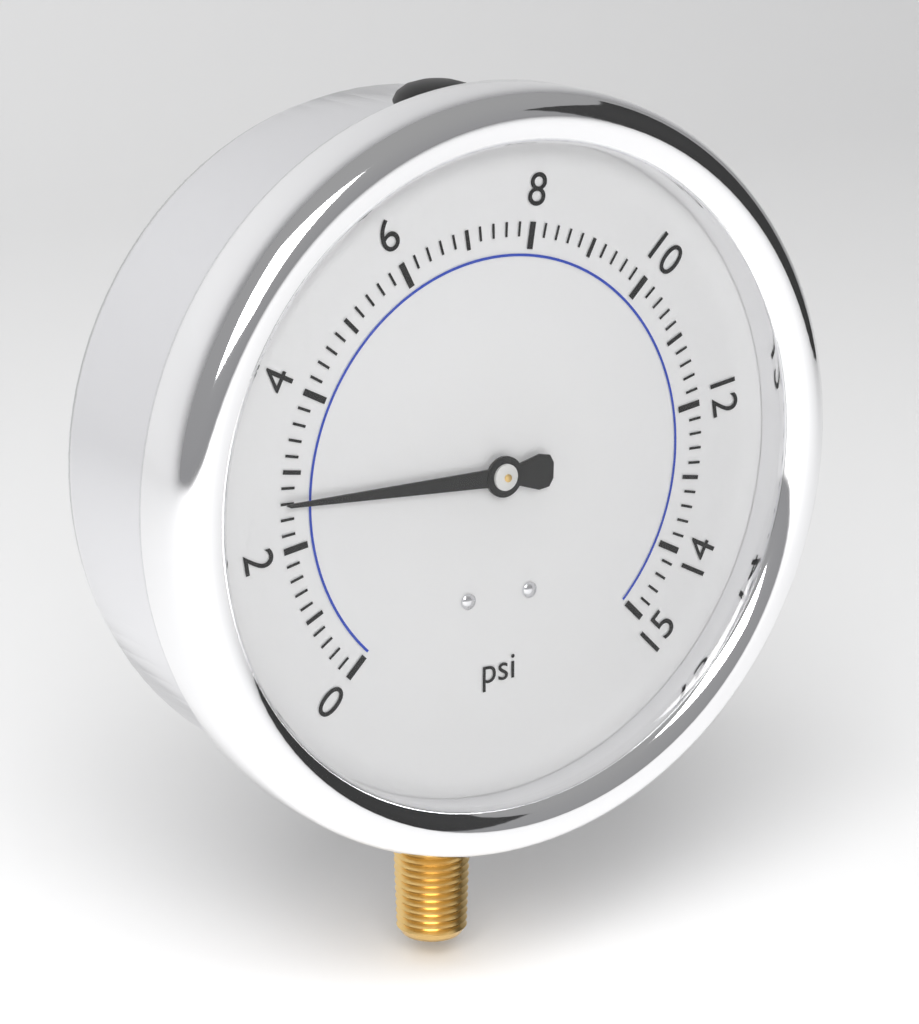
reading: 2.6 psi
